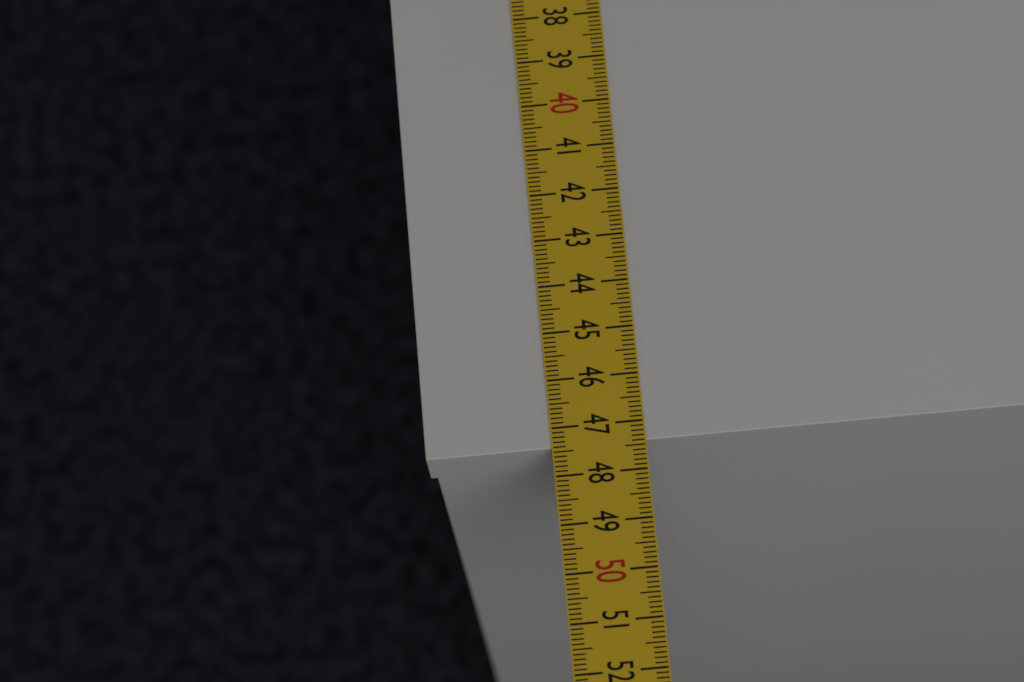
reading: 47.4 cm
